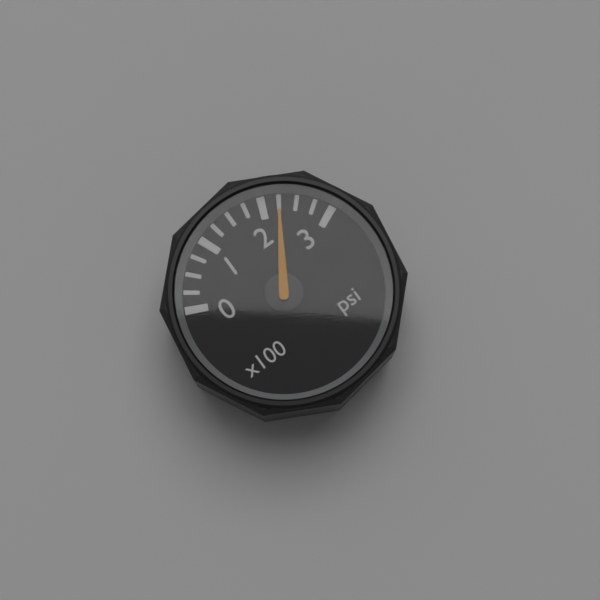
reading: 225 psi
